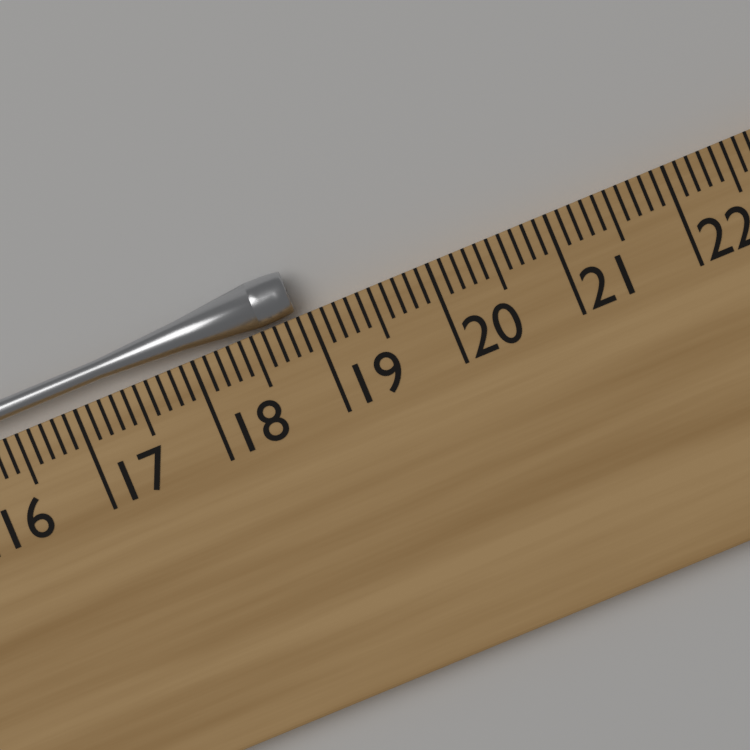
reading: 18.9 cm
